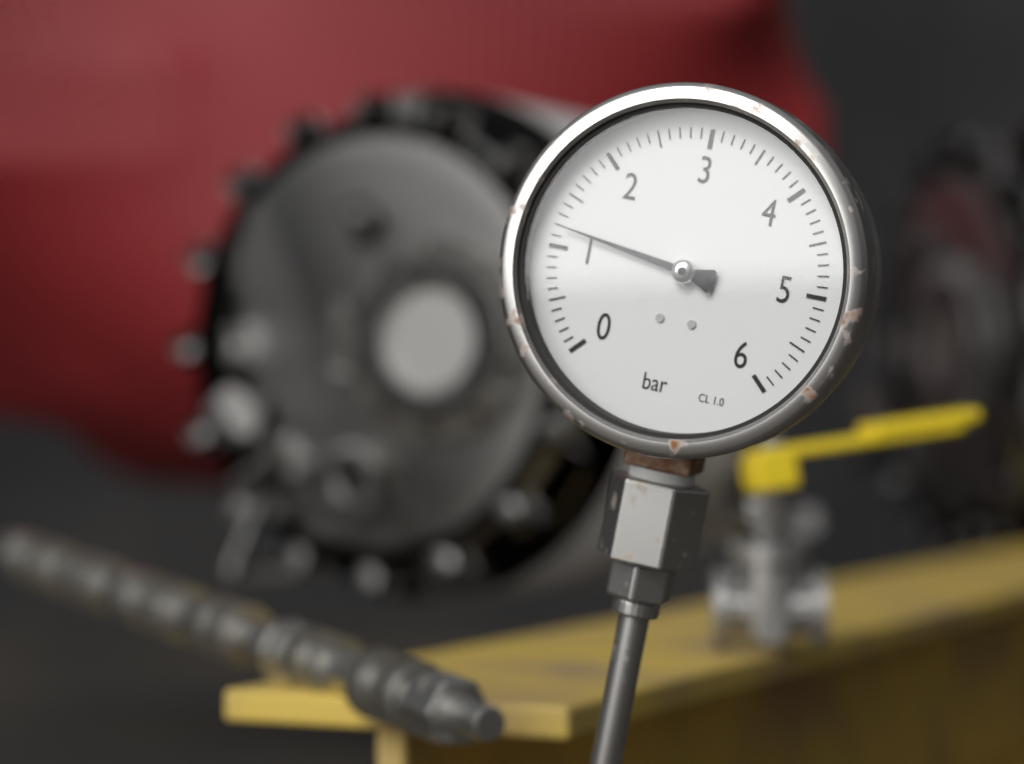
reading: 1.2 bar
